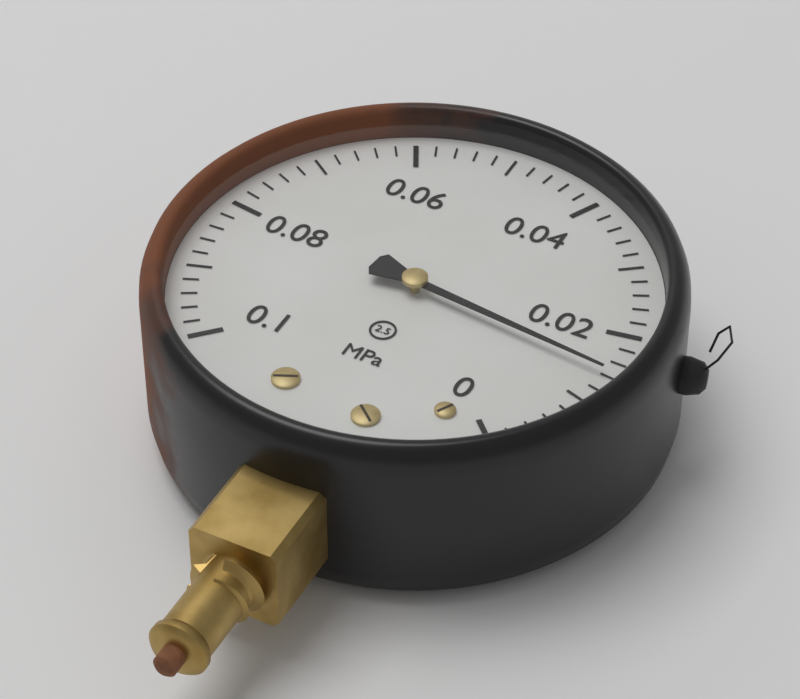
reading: 0.014 MPa
